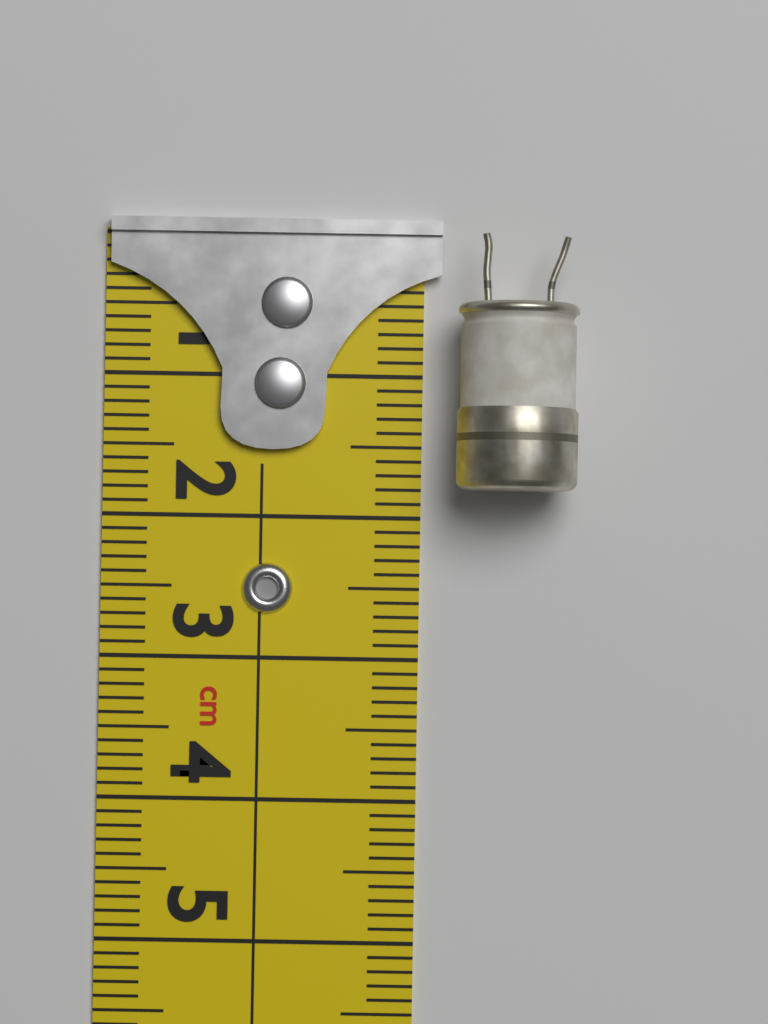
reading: 1.8 cm
